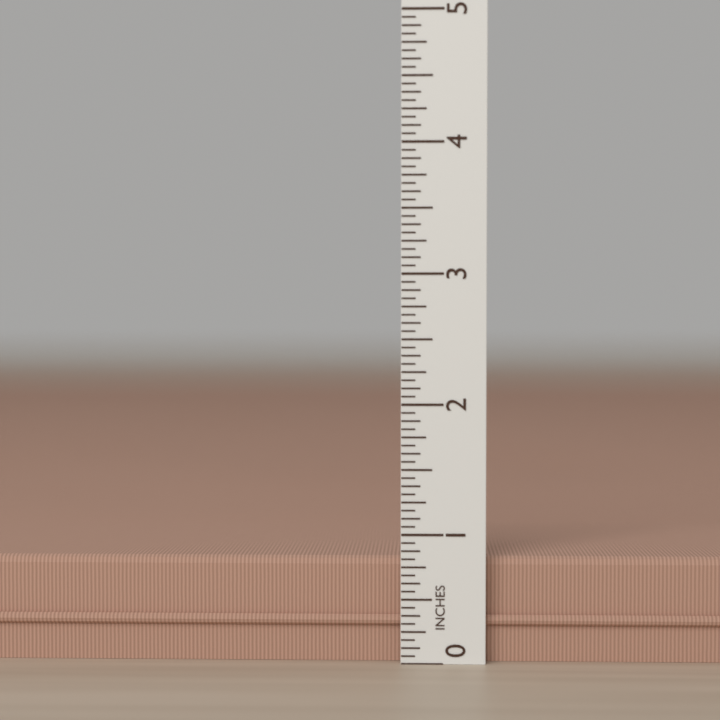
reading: 0.8125 in
